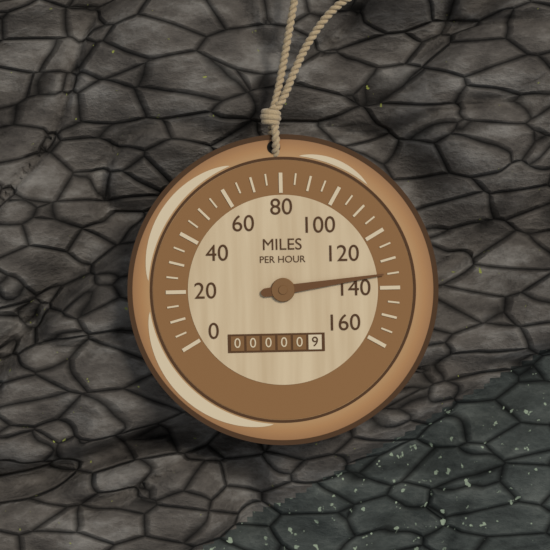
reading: 135 mph
